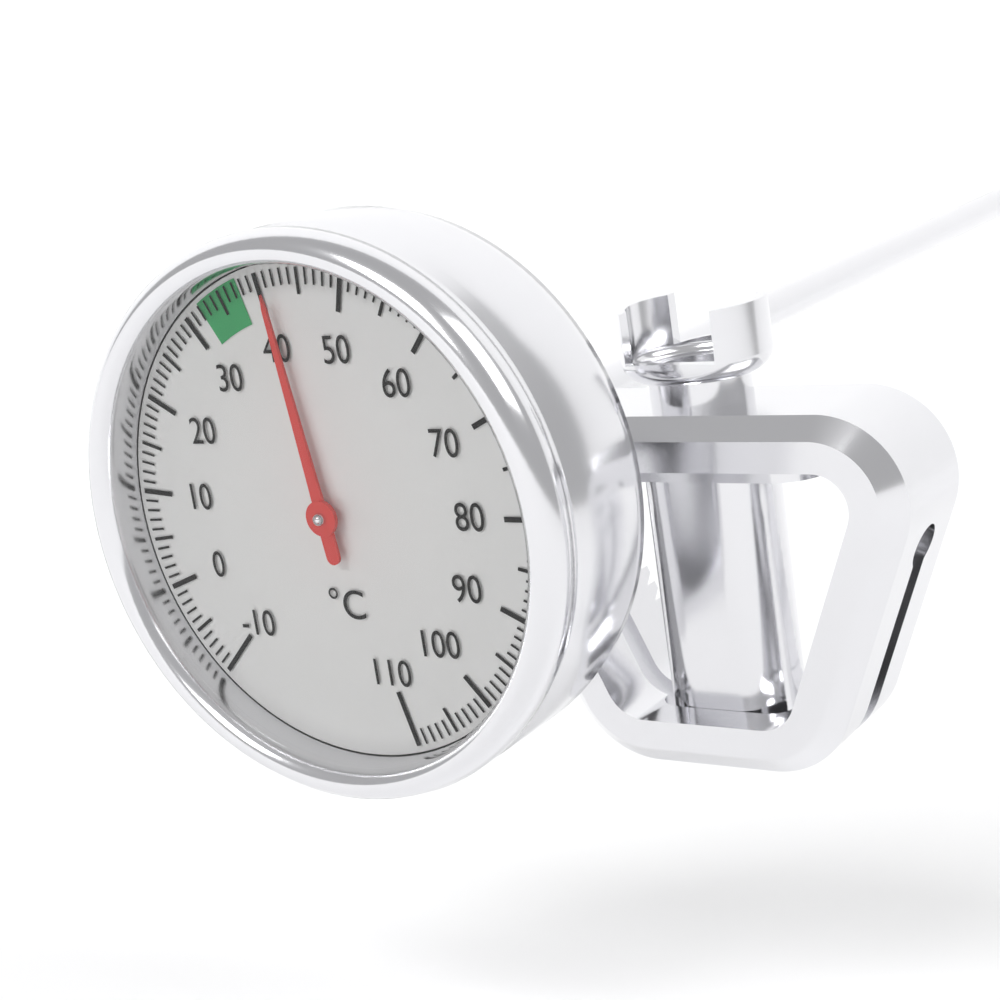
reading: 41 °C
